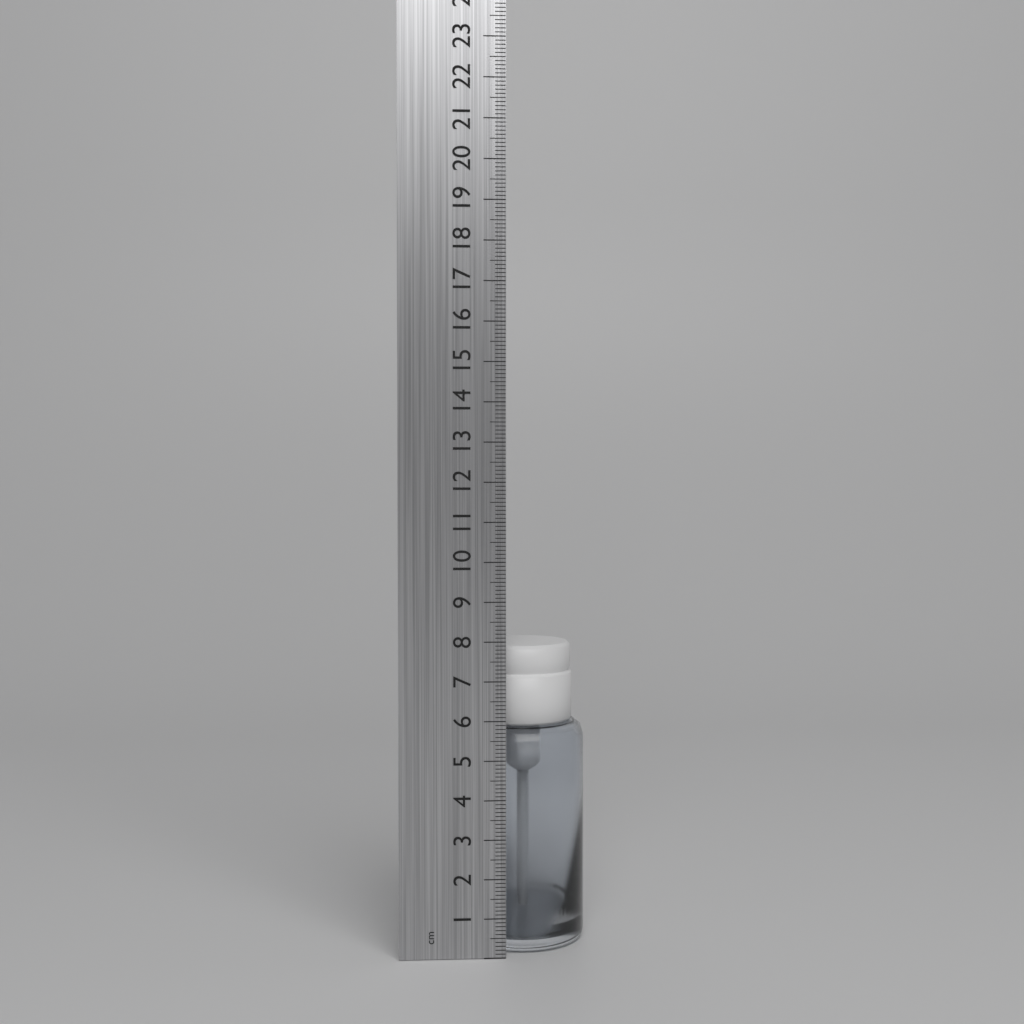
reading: 7.8 cm
